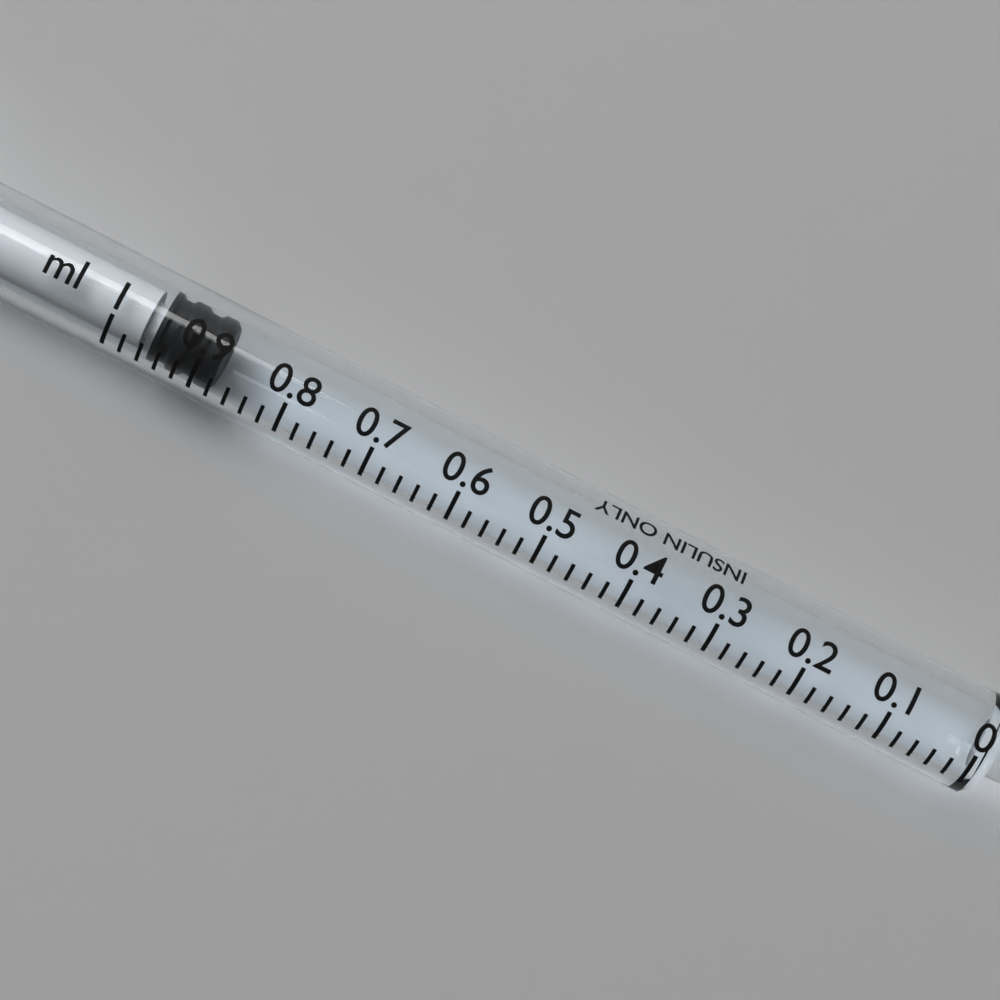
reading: 0.88 ml
